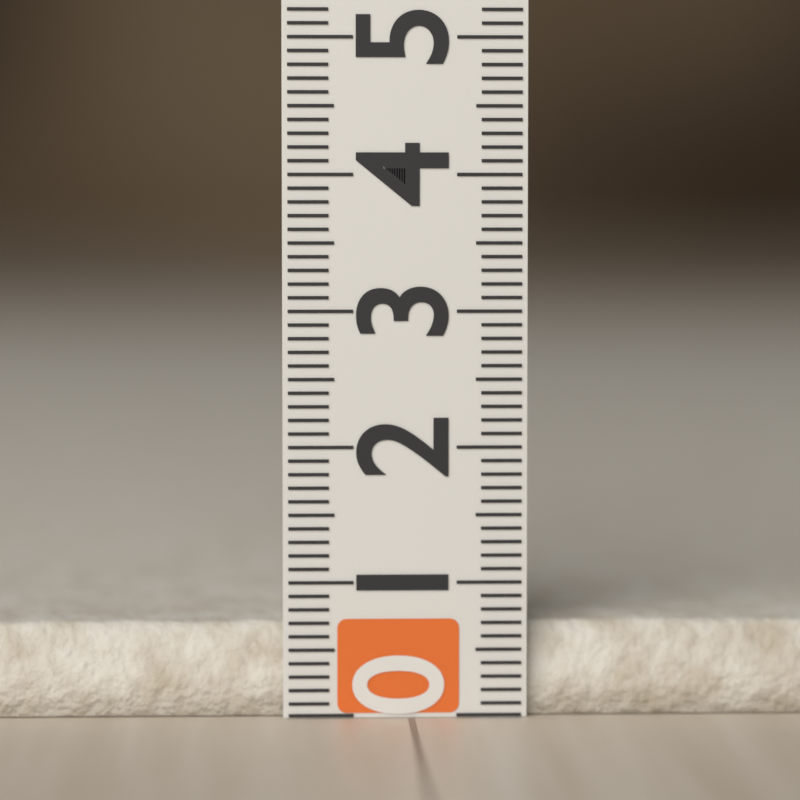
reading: 0.7 (no unit)
